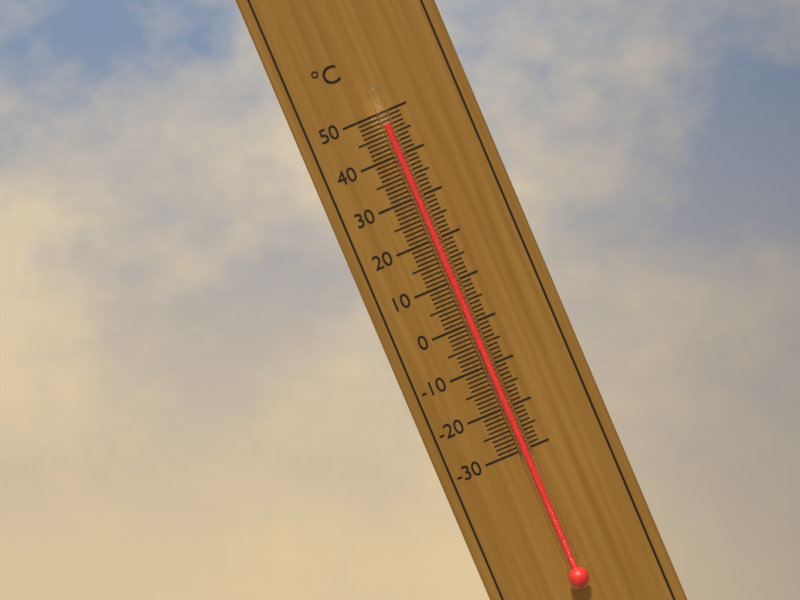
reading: 47 °C
